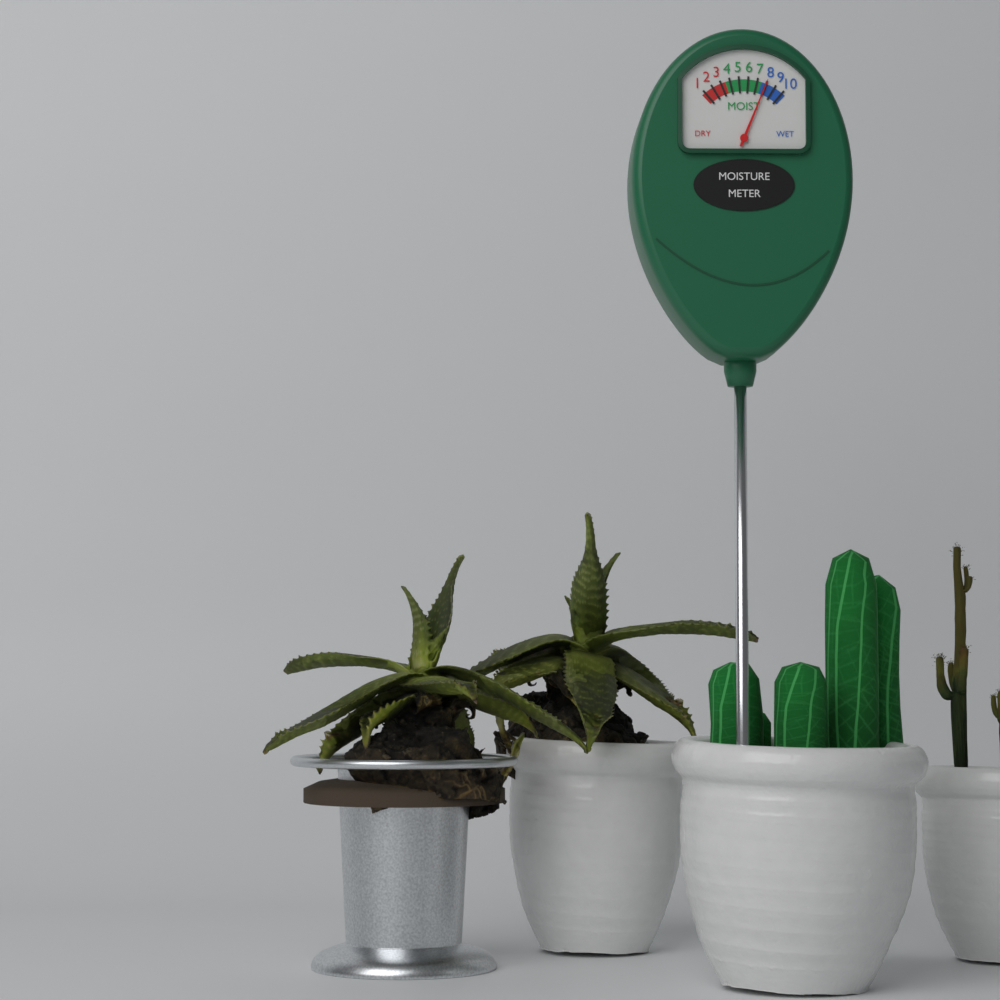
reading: 8 (no unit)
